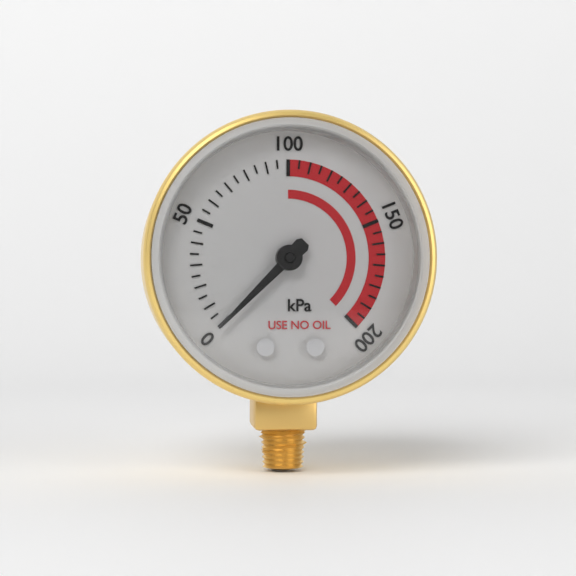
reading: 0 kPa
